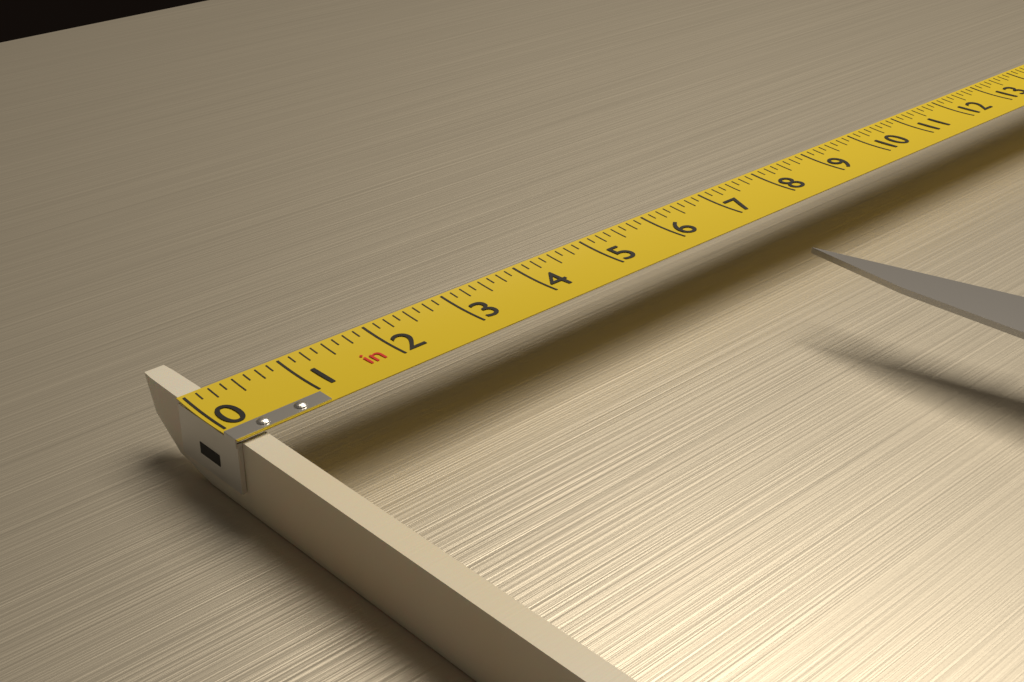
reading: 0.250 in
